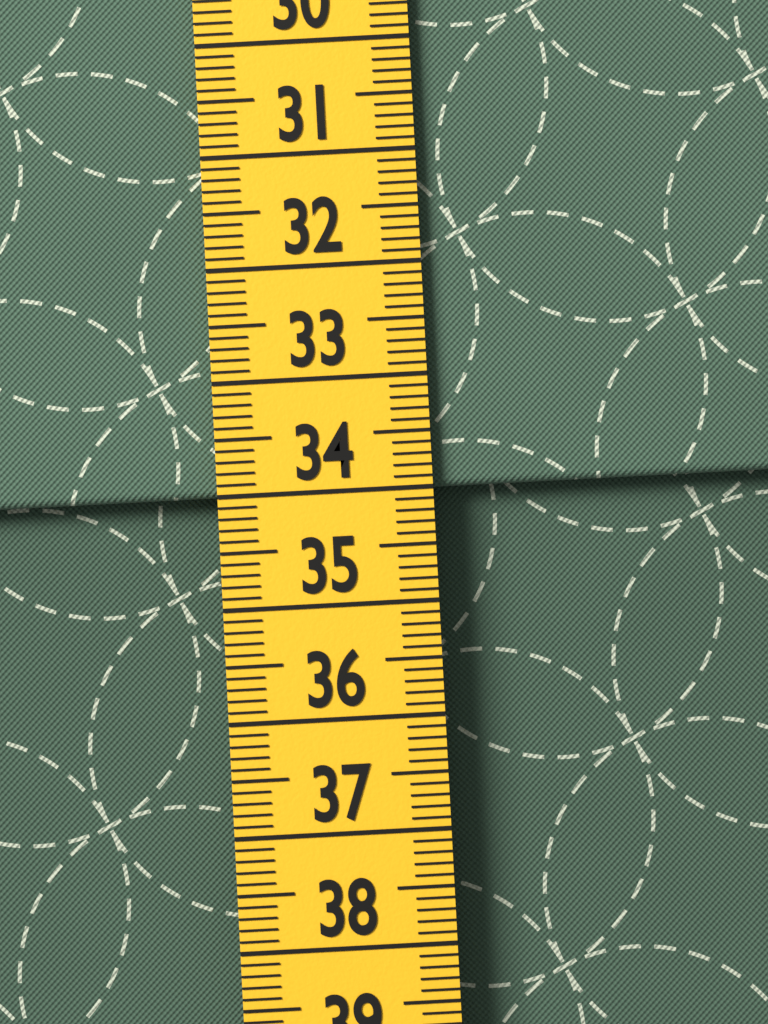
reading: 34.0 cm
